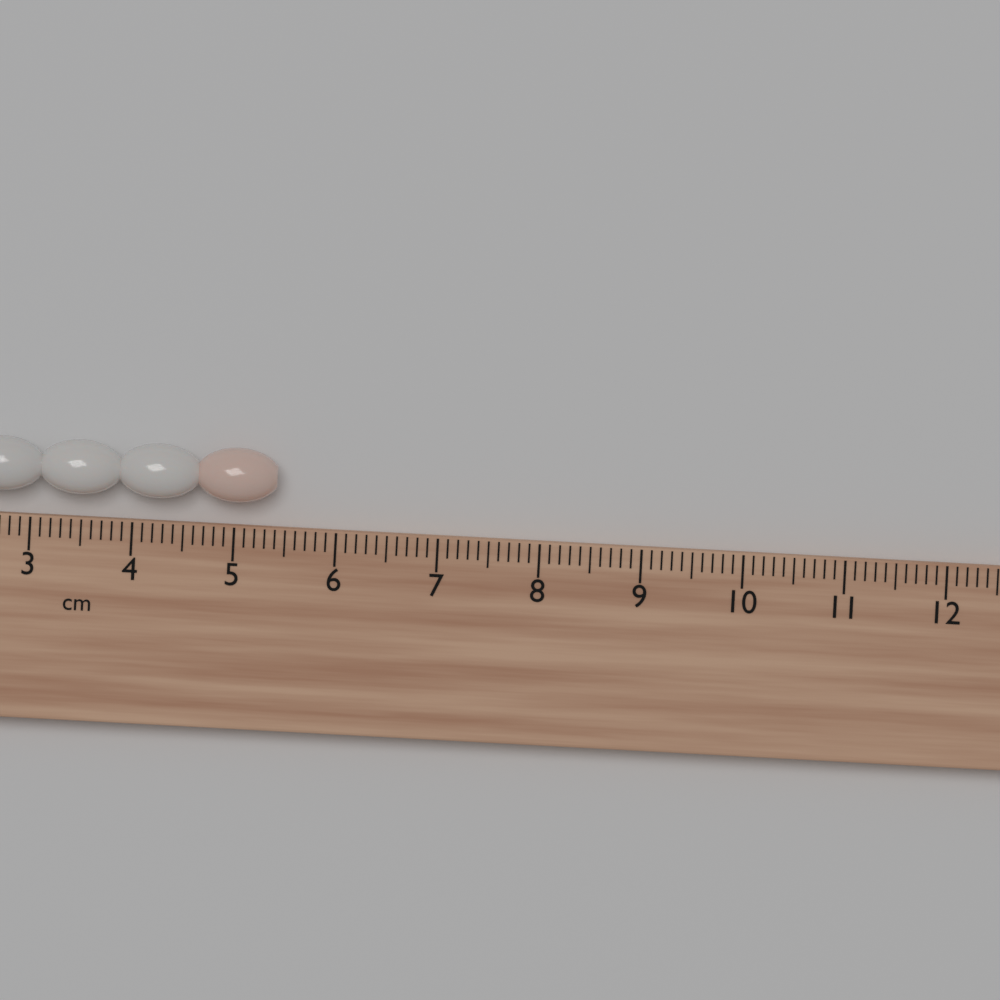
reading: 5.4 cm
